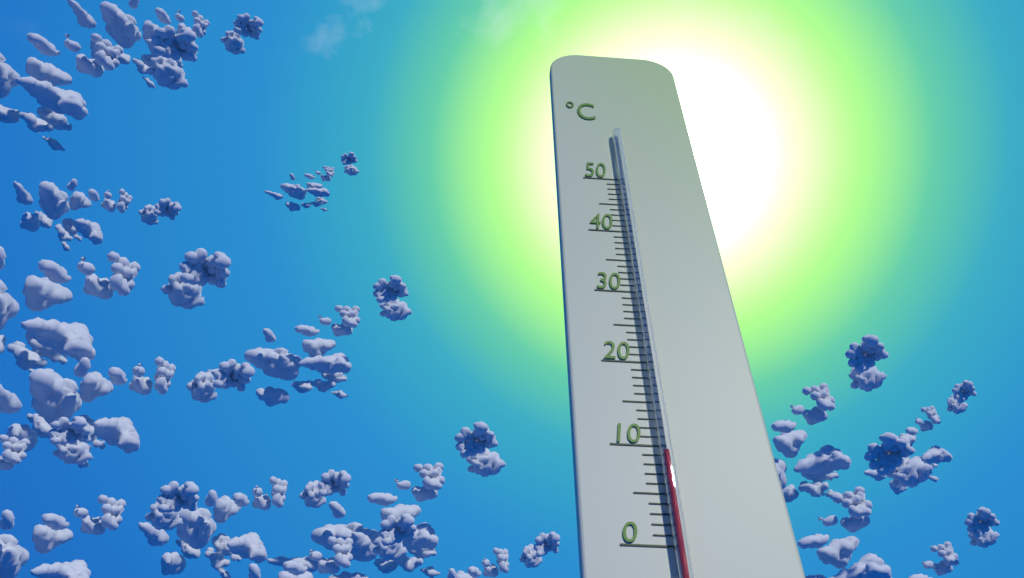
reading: 9 °C
